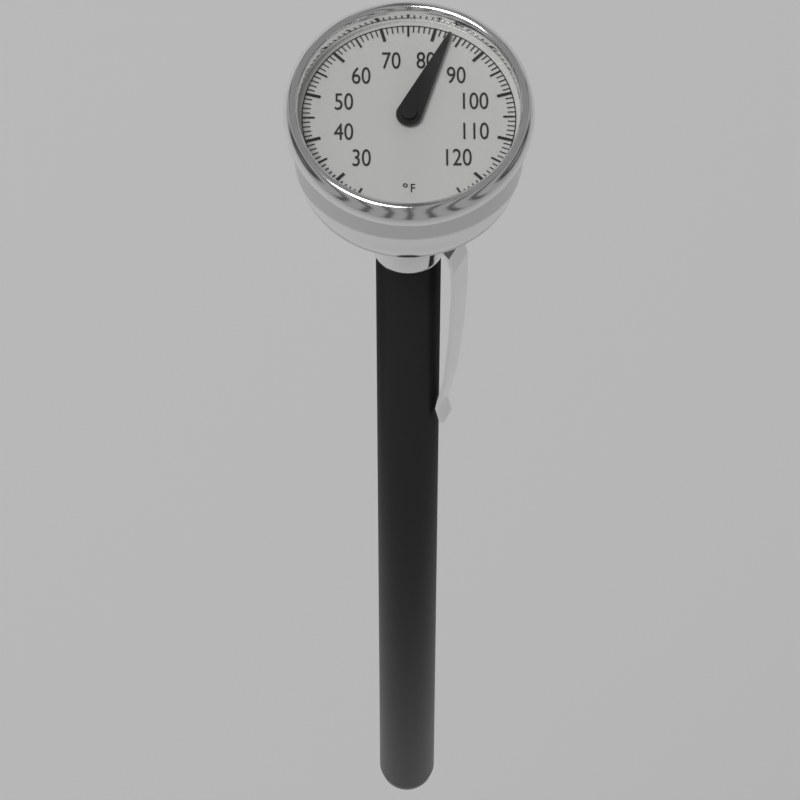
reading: 83 °F
